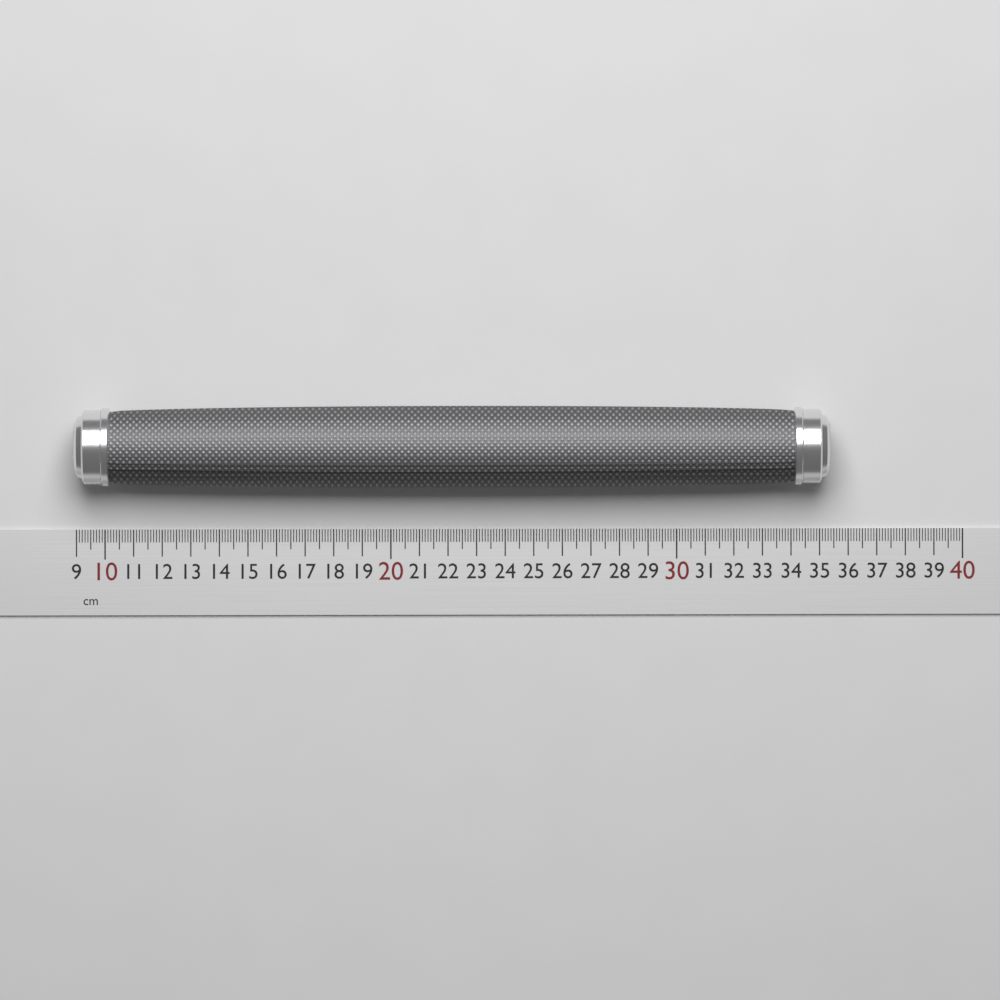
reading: 35.3 cm
